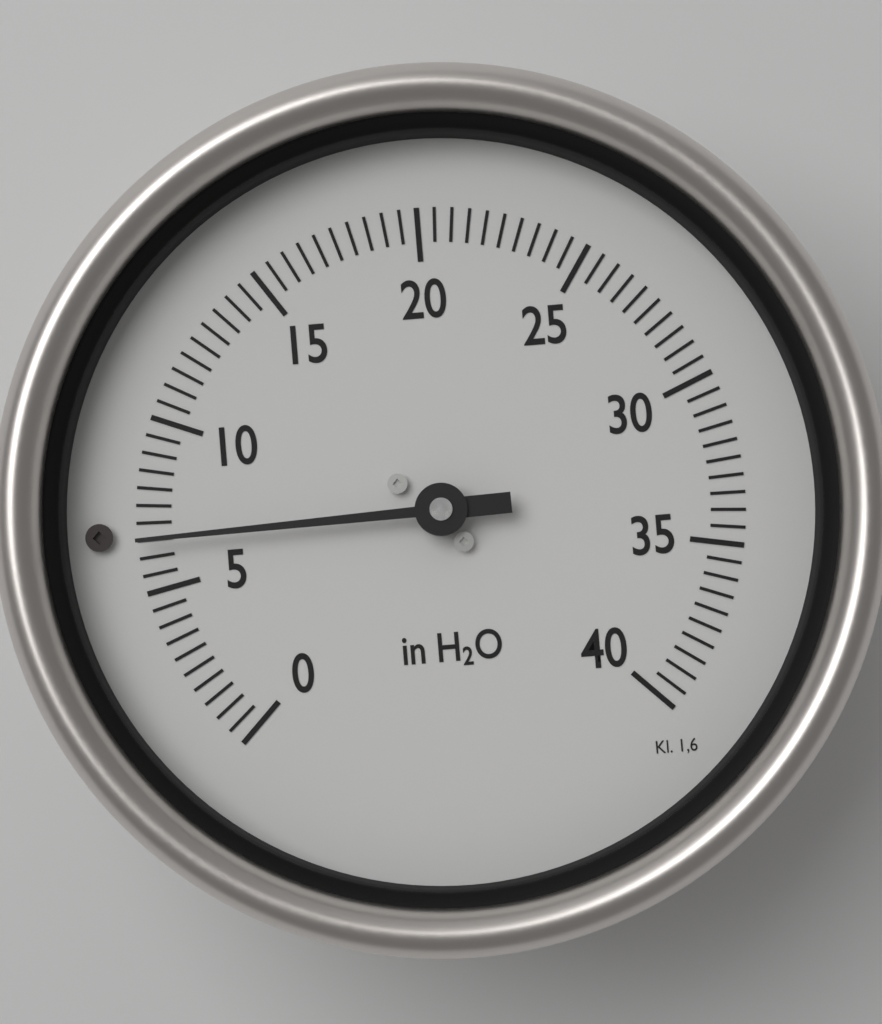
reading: 6.5 in H2O
